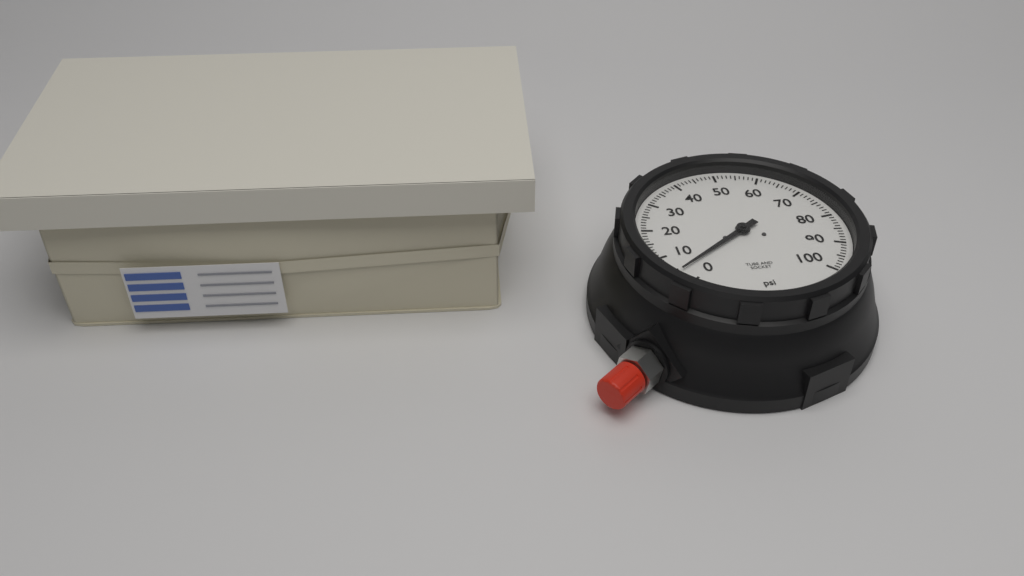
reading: 4 psi
